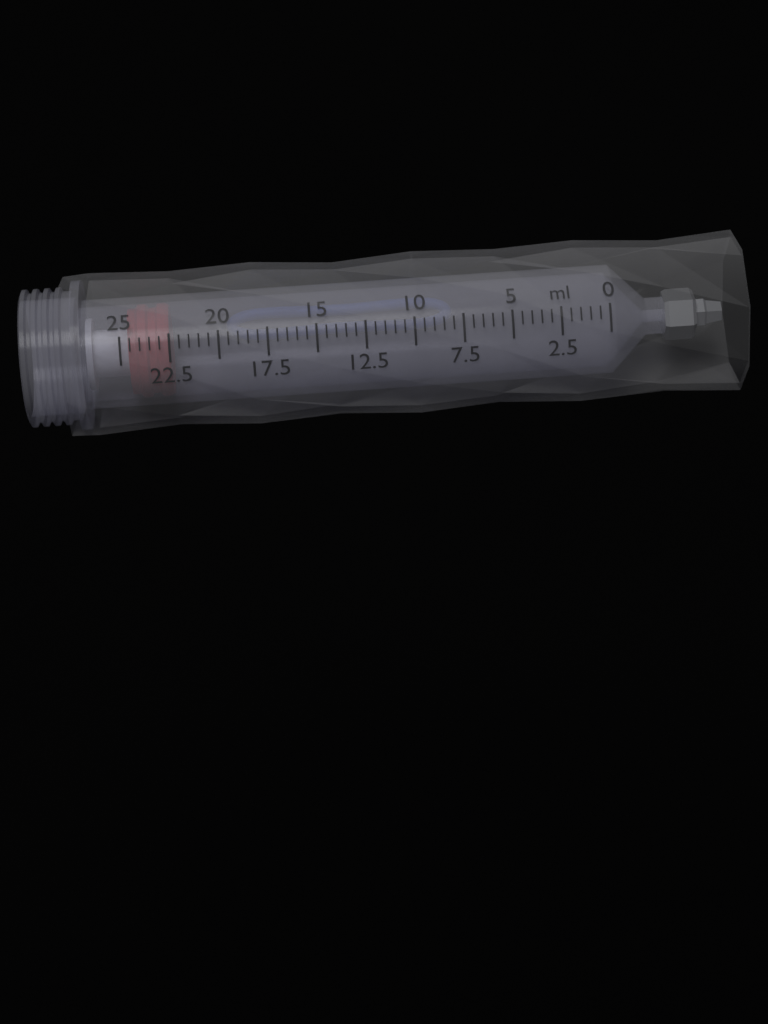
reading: 22.5 ml
